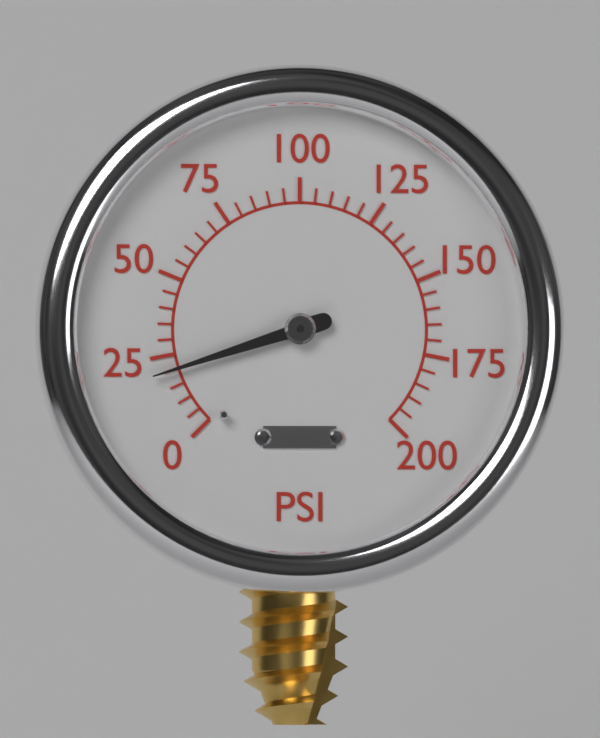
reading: 20 psi
